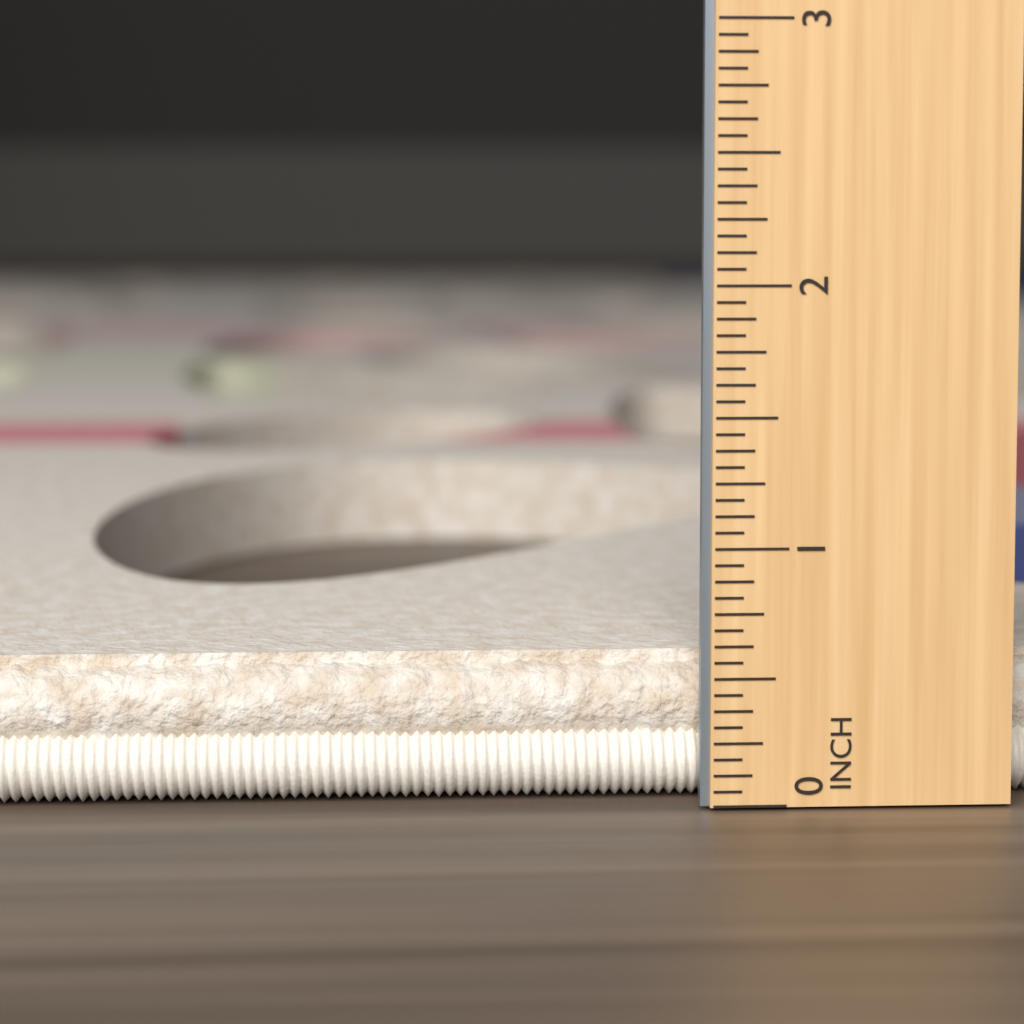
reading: 0.5625 in
